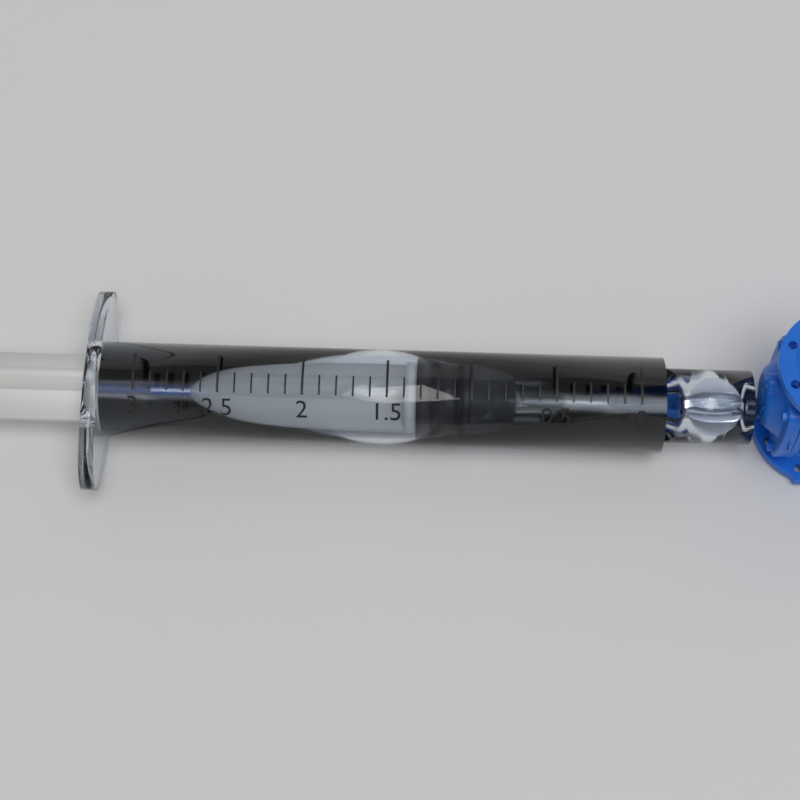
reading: 1.0 ml
